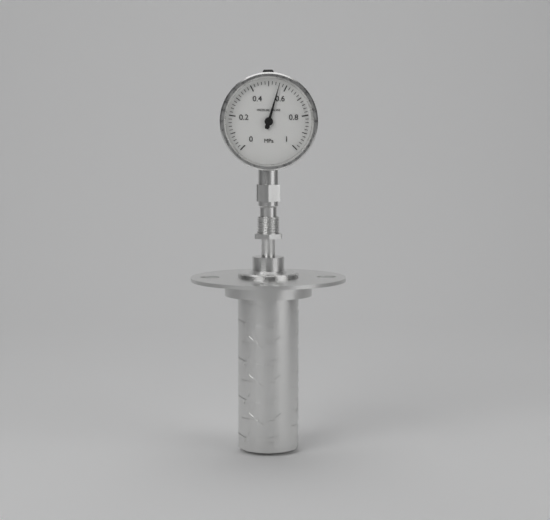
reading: 0.56 MPa
